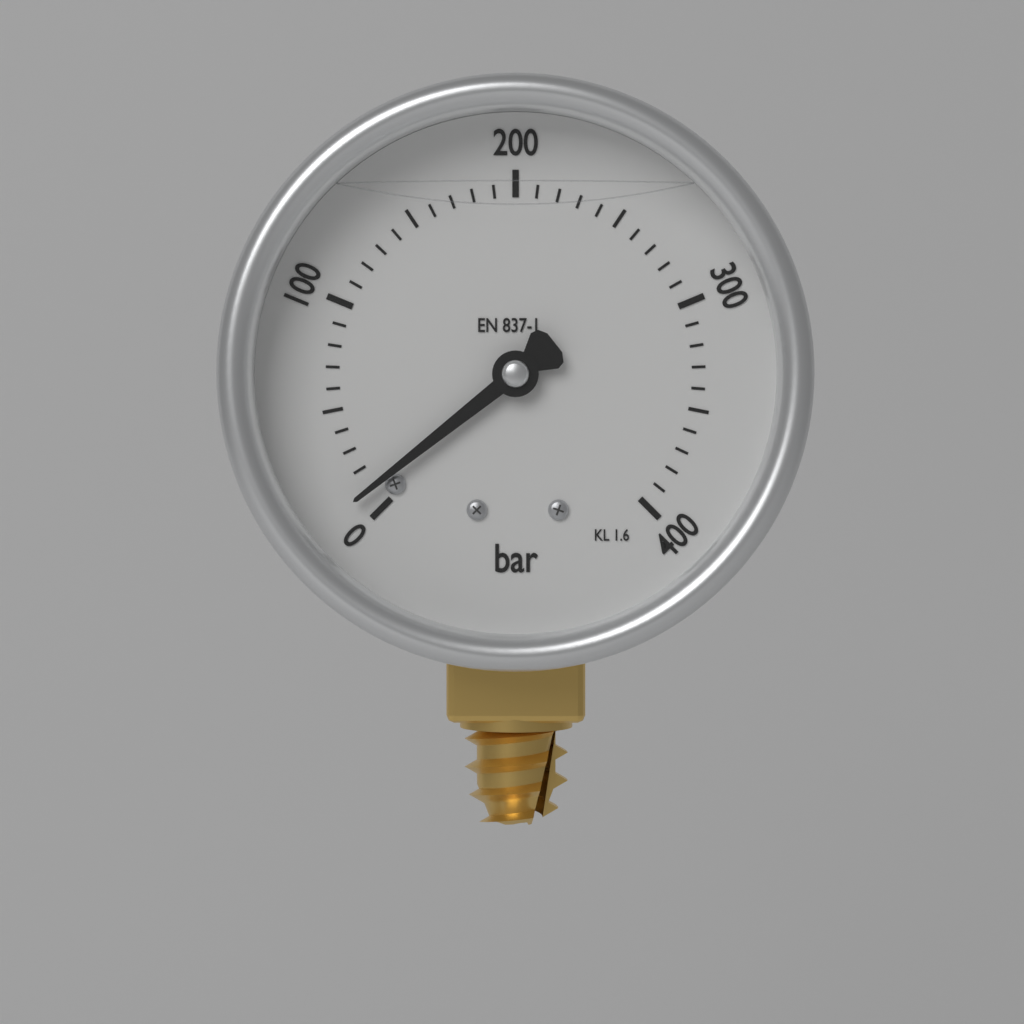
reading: 10 bar
